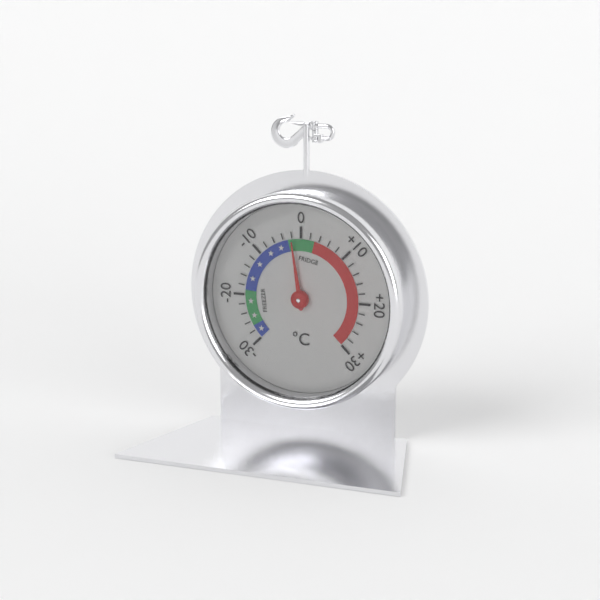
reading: -2 °C
